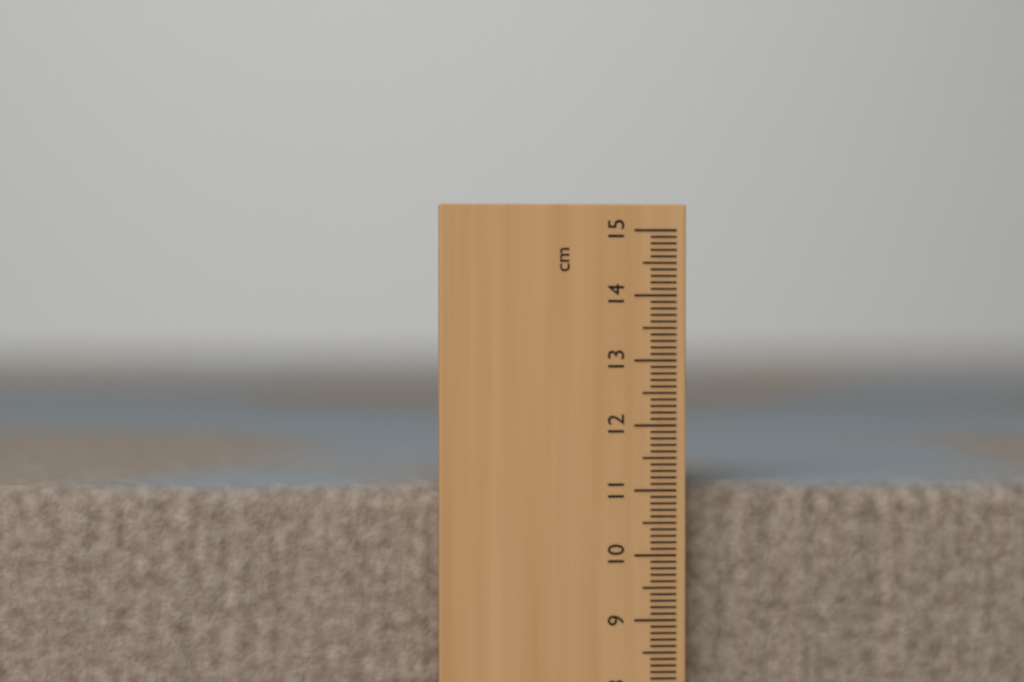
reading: 11.1 cm
